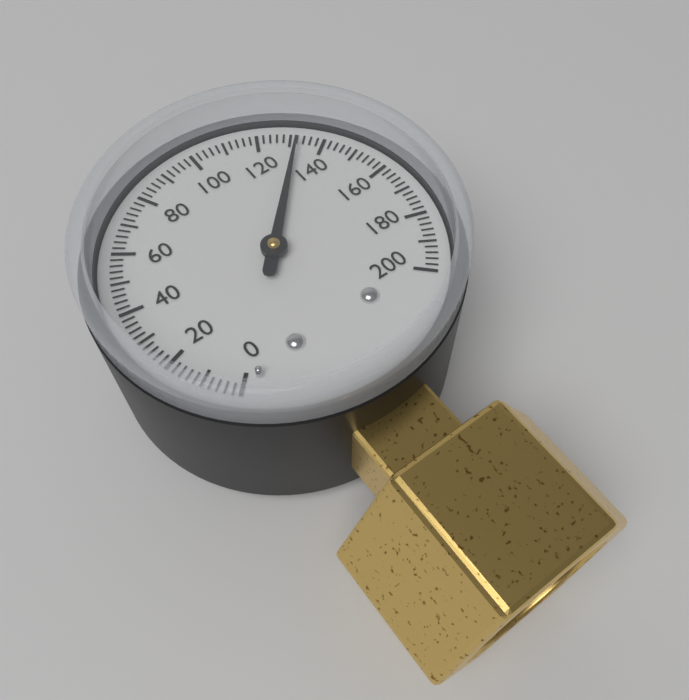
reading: 132 (no unit)
